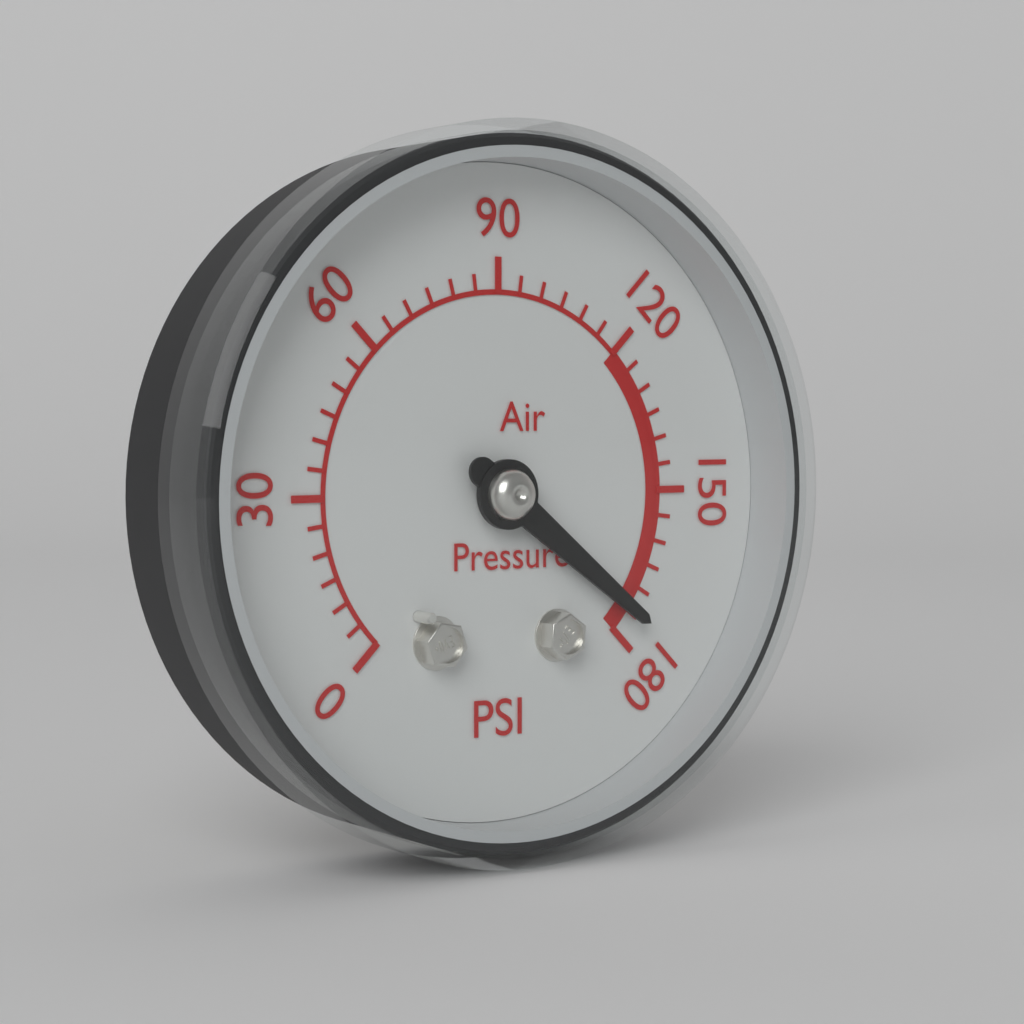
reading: 175 psi
